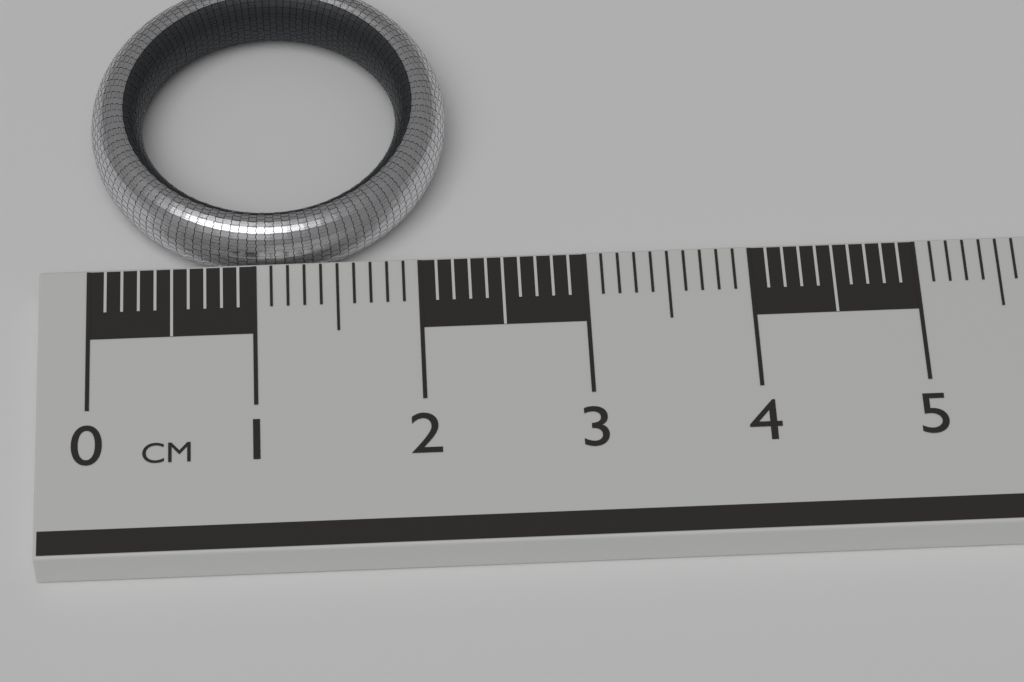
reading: 2.2 cm
